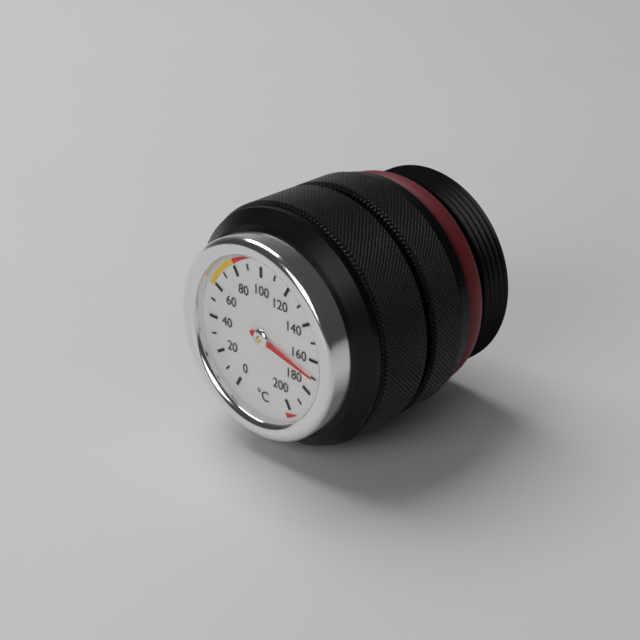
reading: 170 °C
